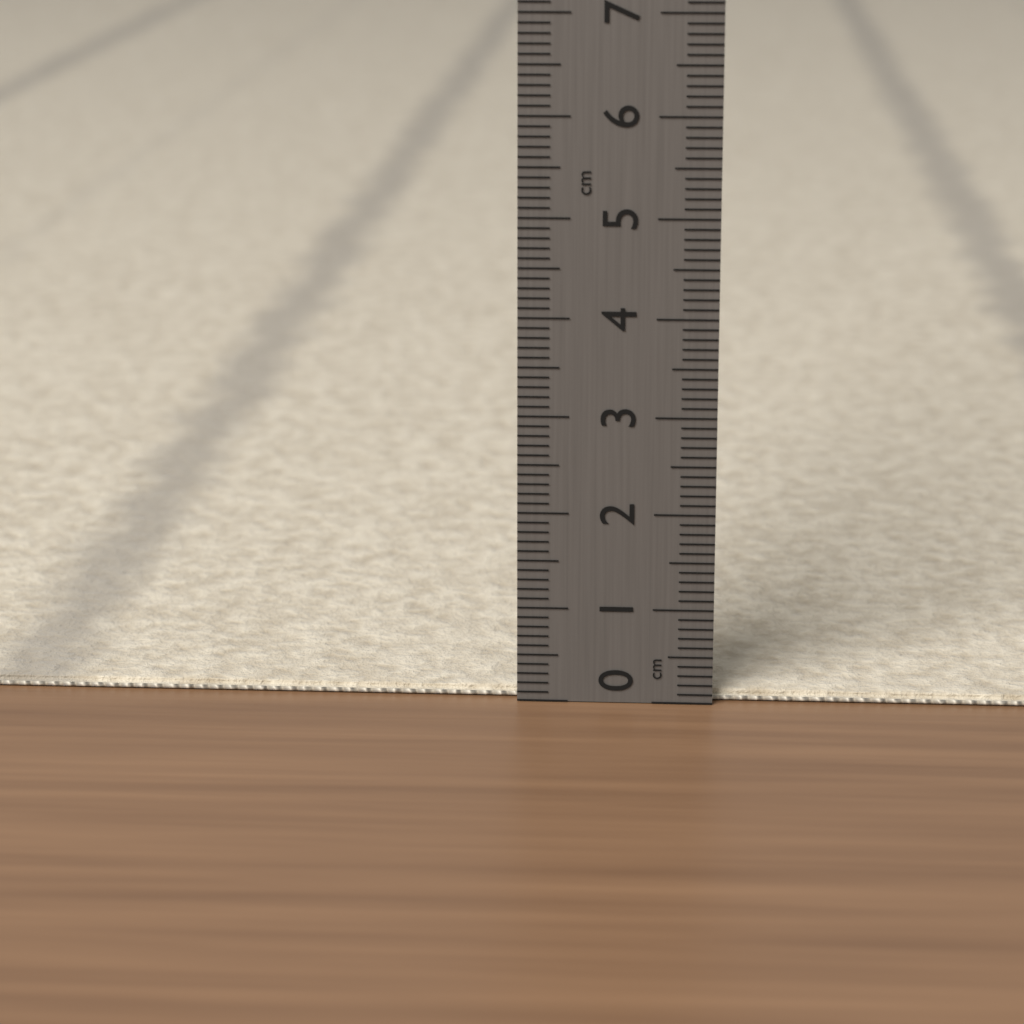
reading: 0.1 cm
